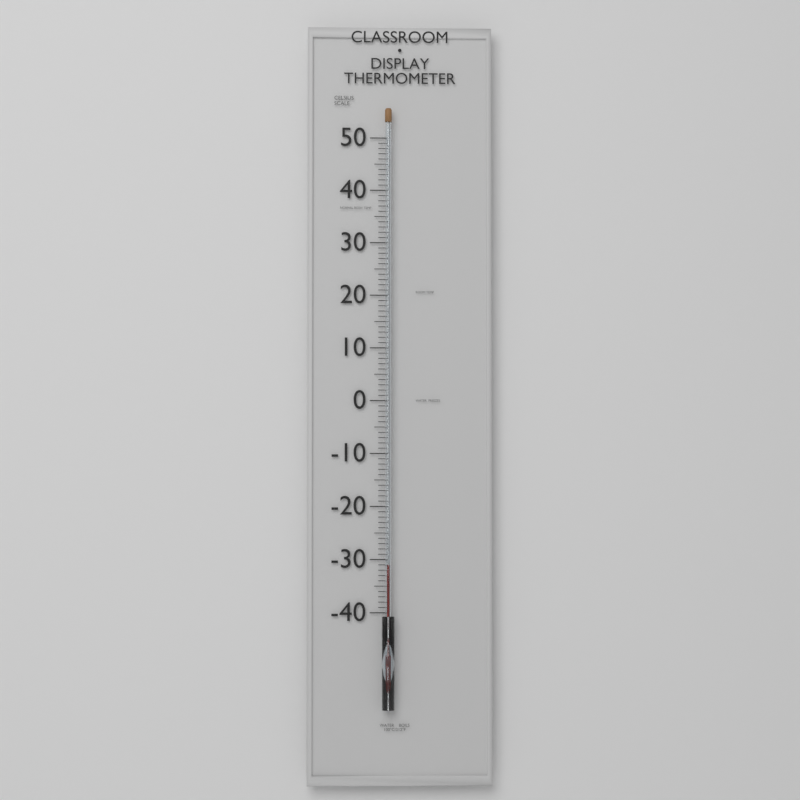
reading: -31 °C
